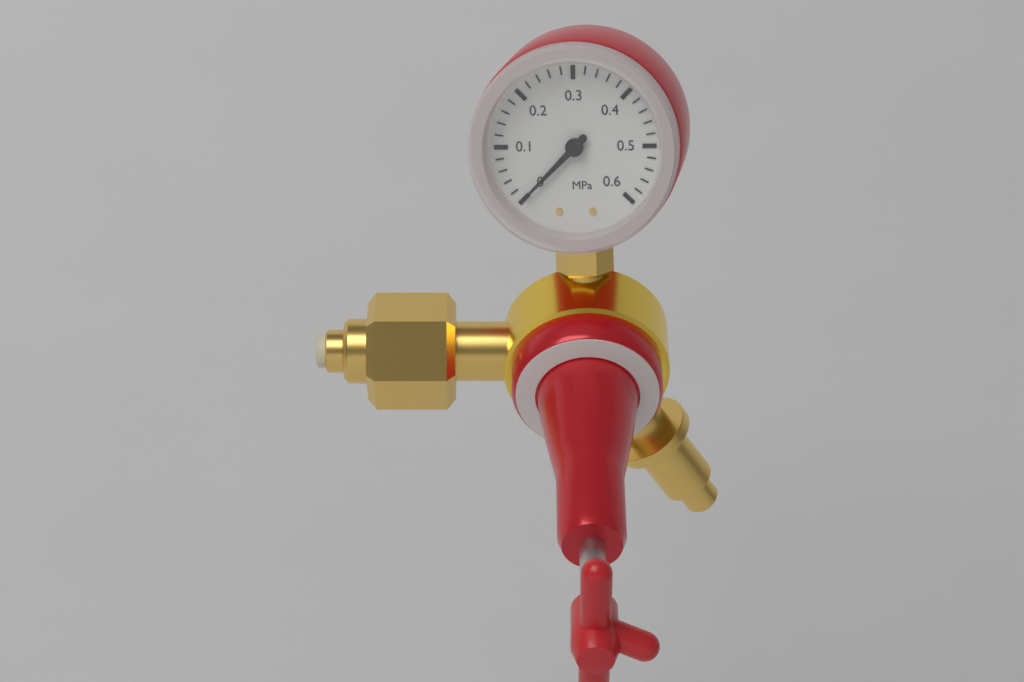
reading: 0.00 MPa
